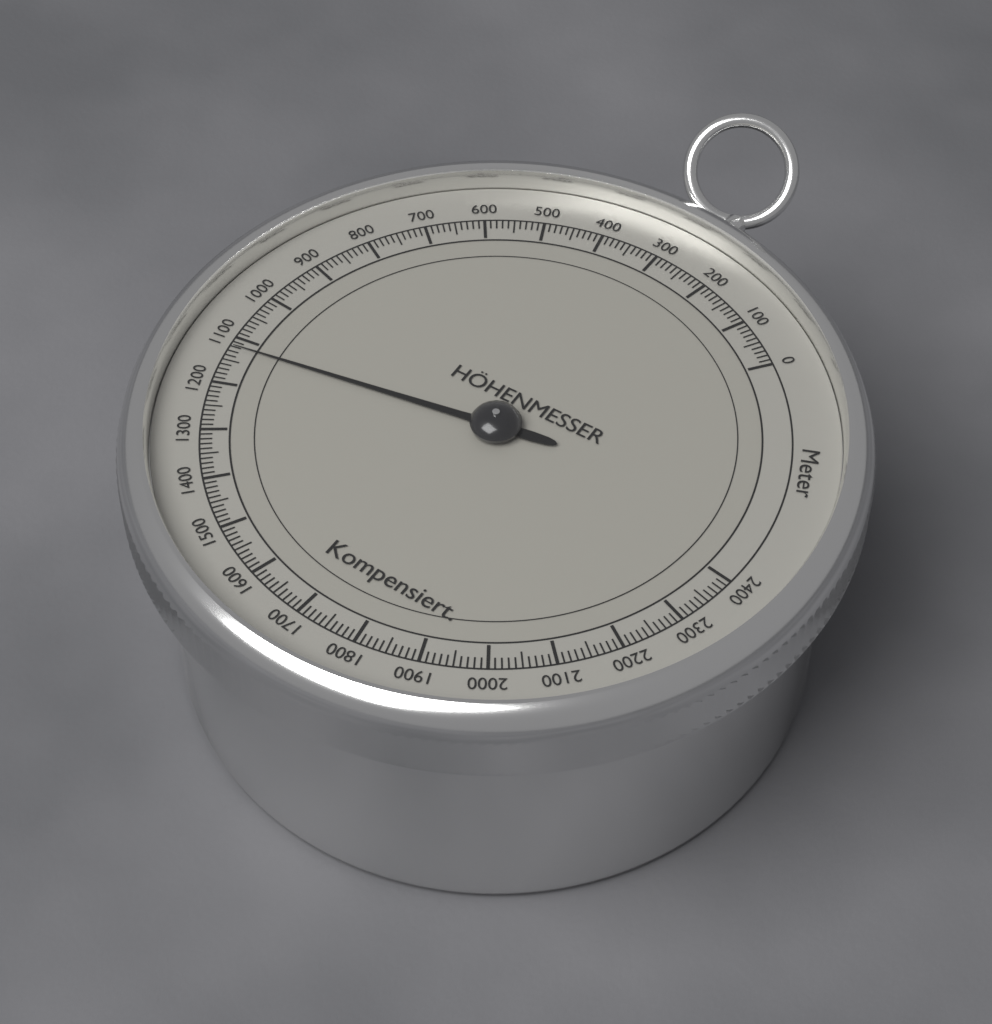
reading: 1120 m
